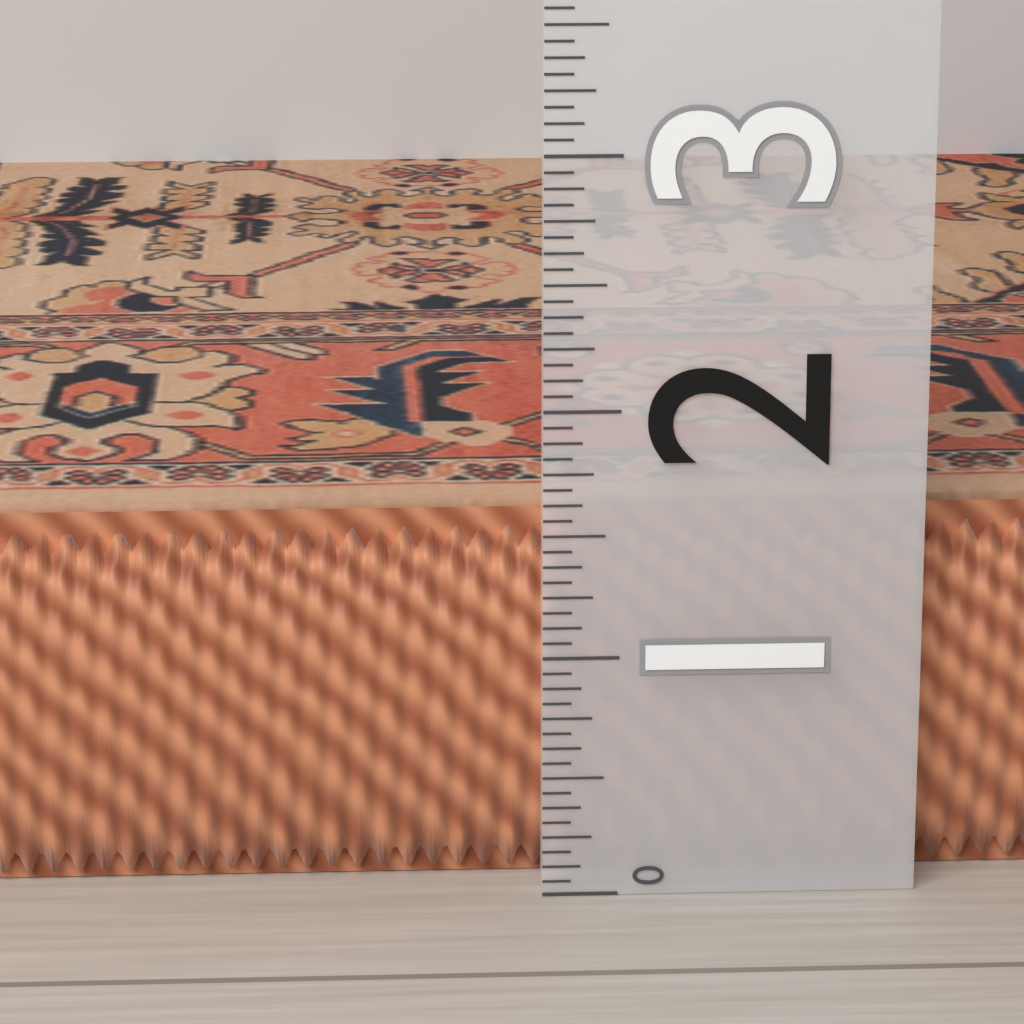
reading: 1.5625 (no unit)
